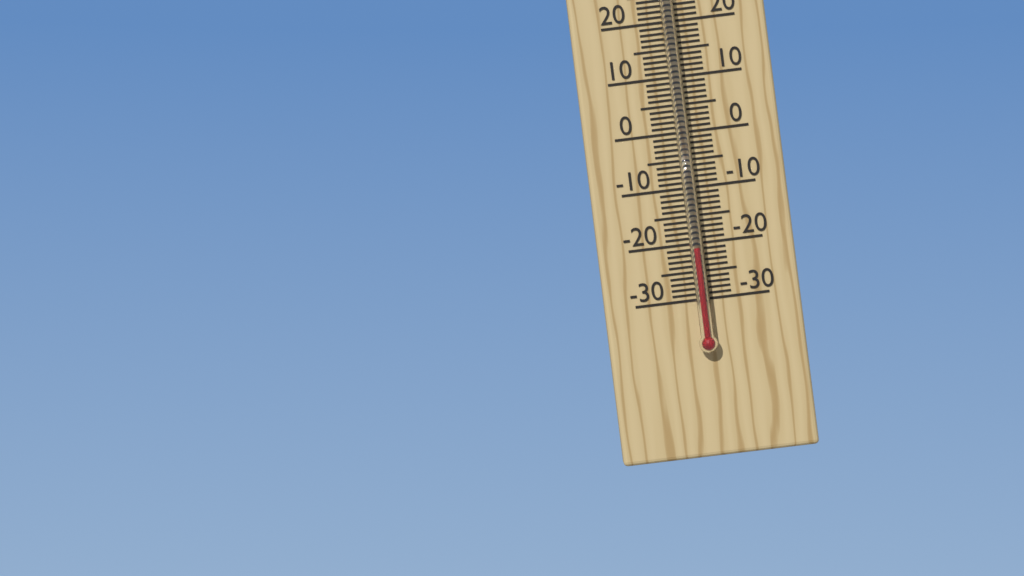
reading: -21 °C
